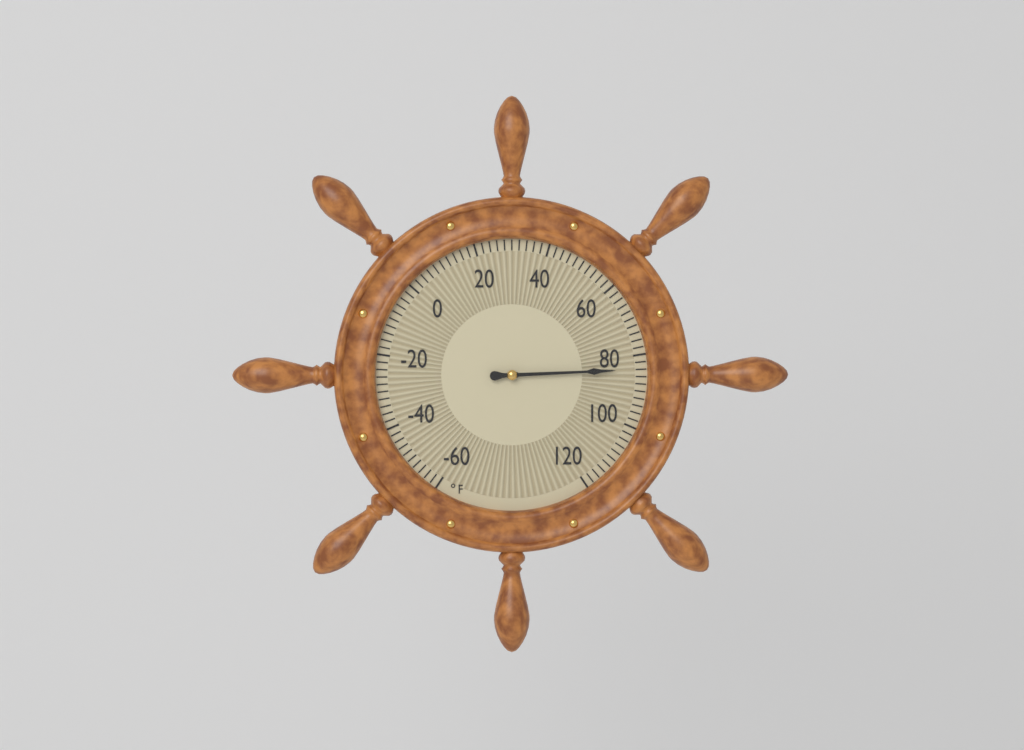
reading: 84 °F
